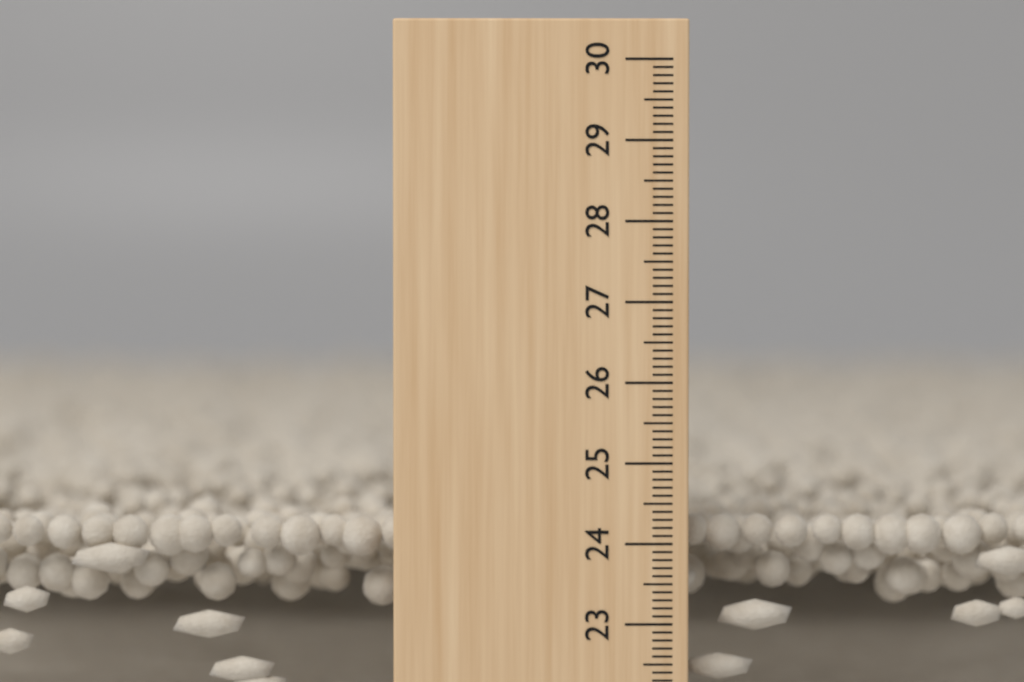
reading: 24.3 cm
